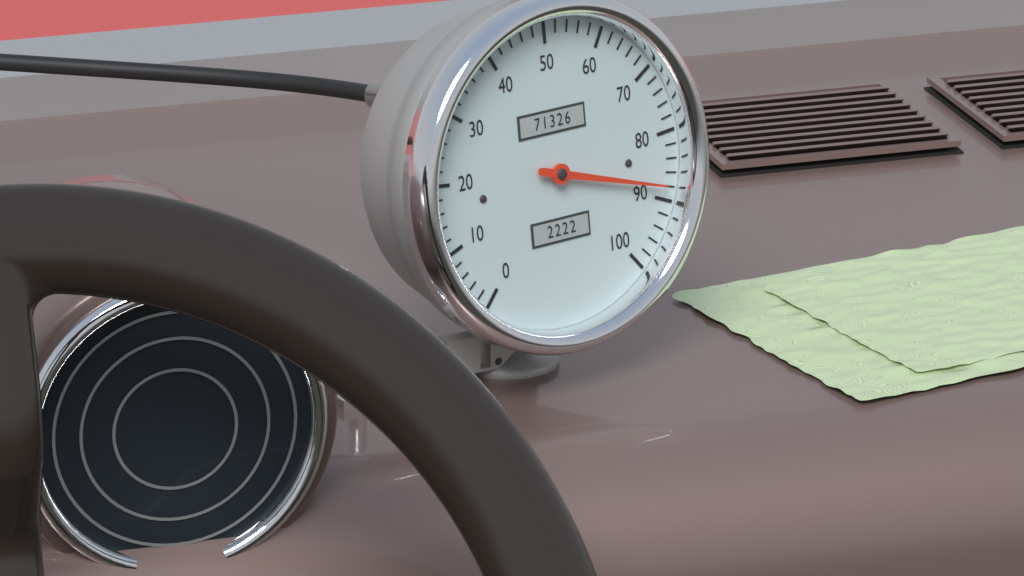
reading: 88 (no unit)
